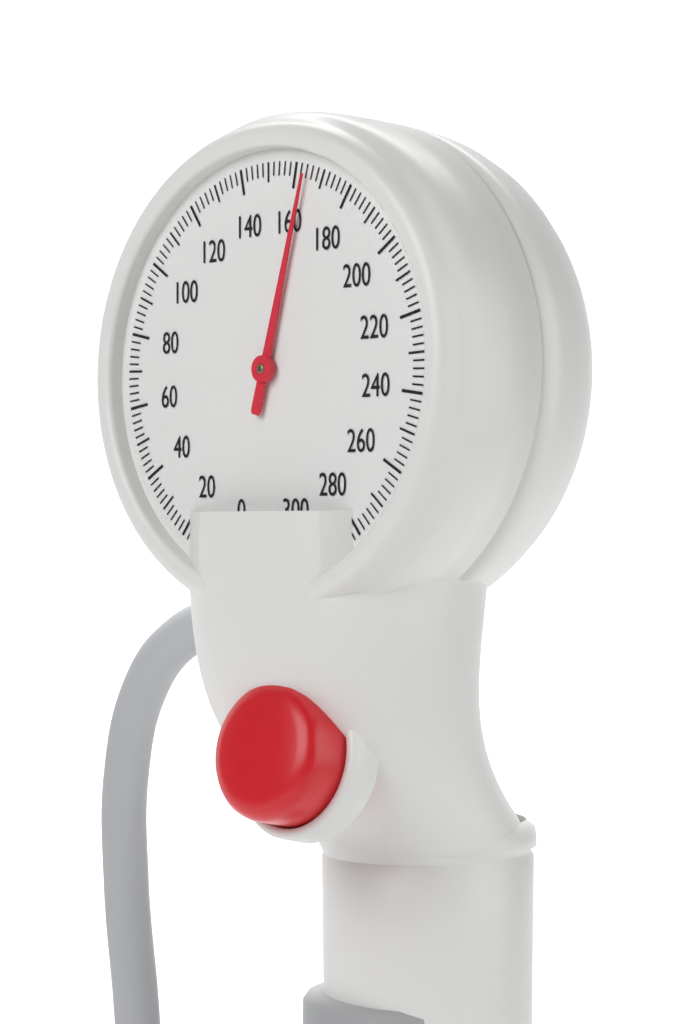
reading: 164 mmHg
